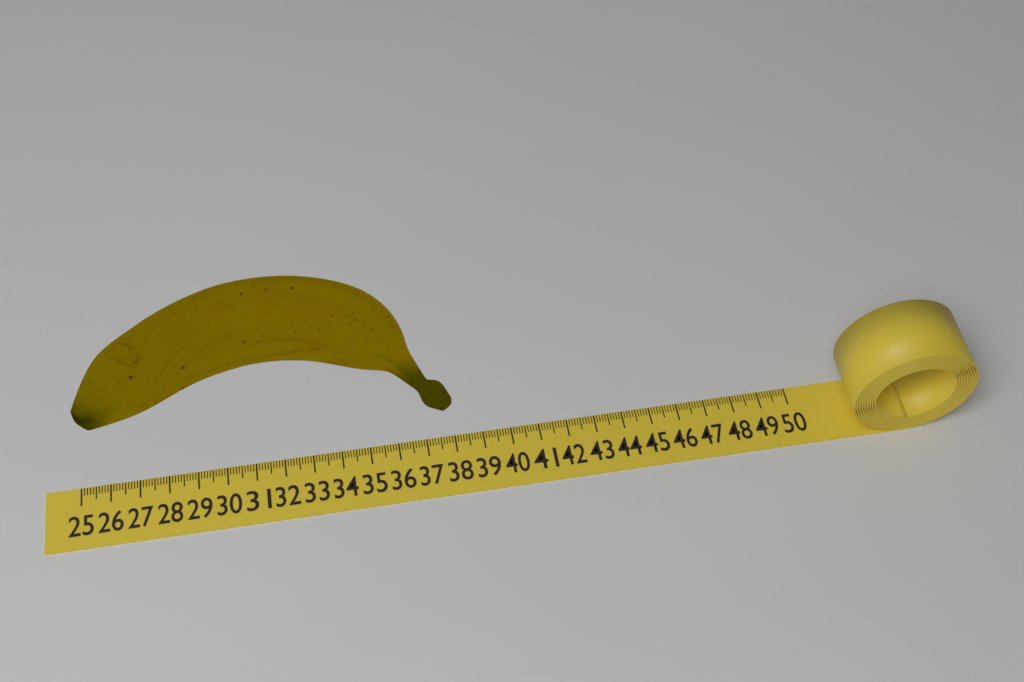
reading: 38.0 (no unit)
